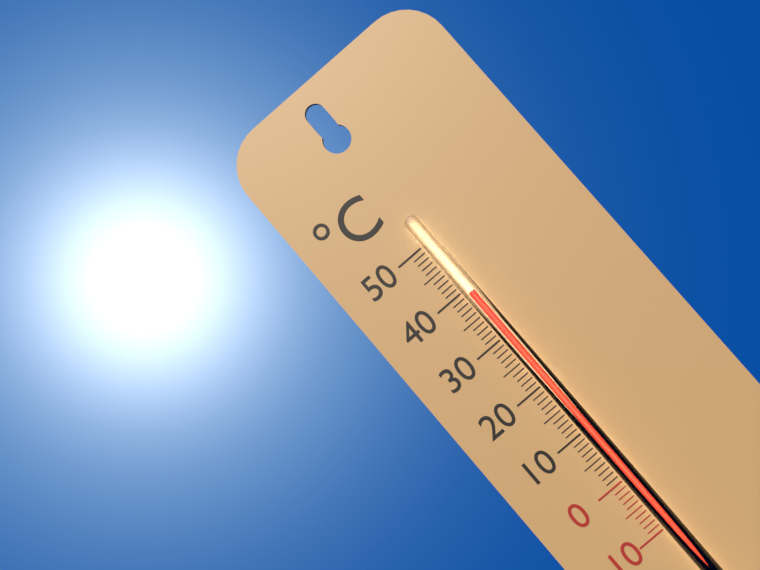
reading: 39 °C
